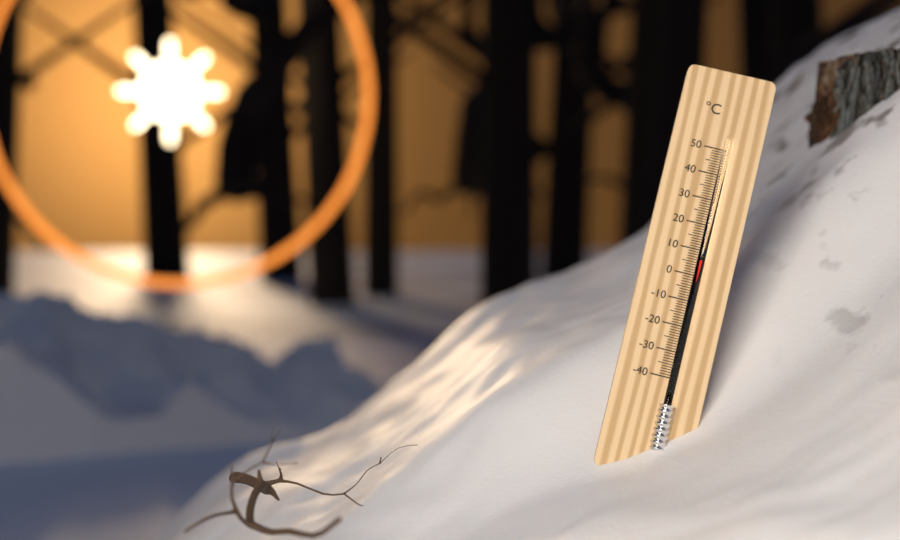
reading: 6 °C
